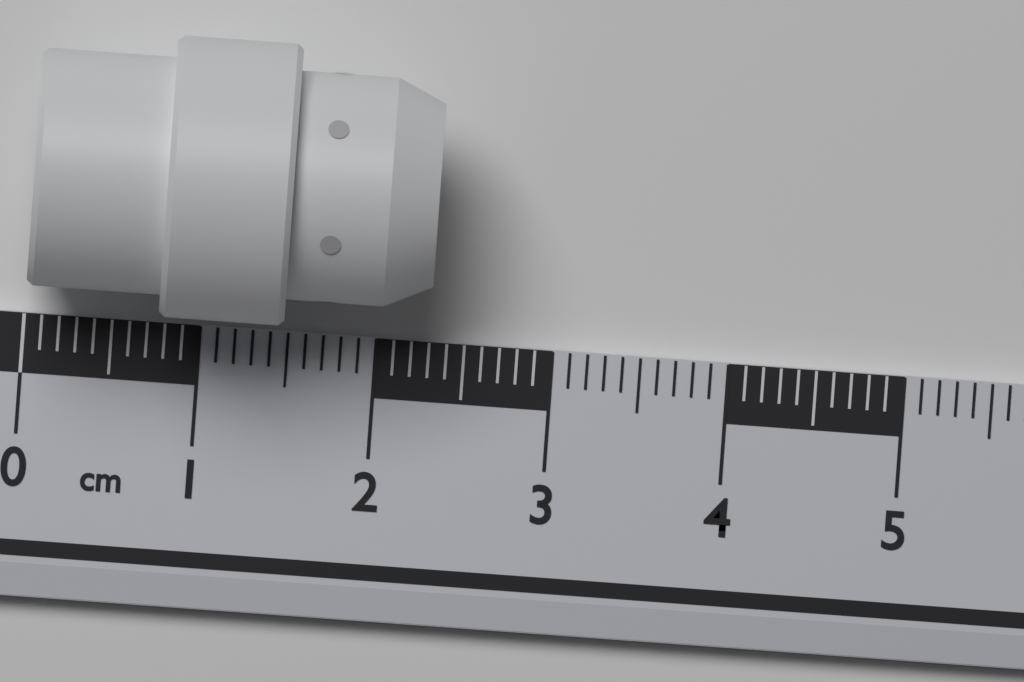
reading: 2.3 cm
